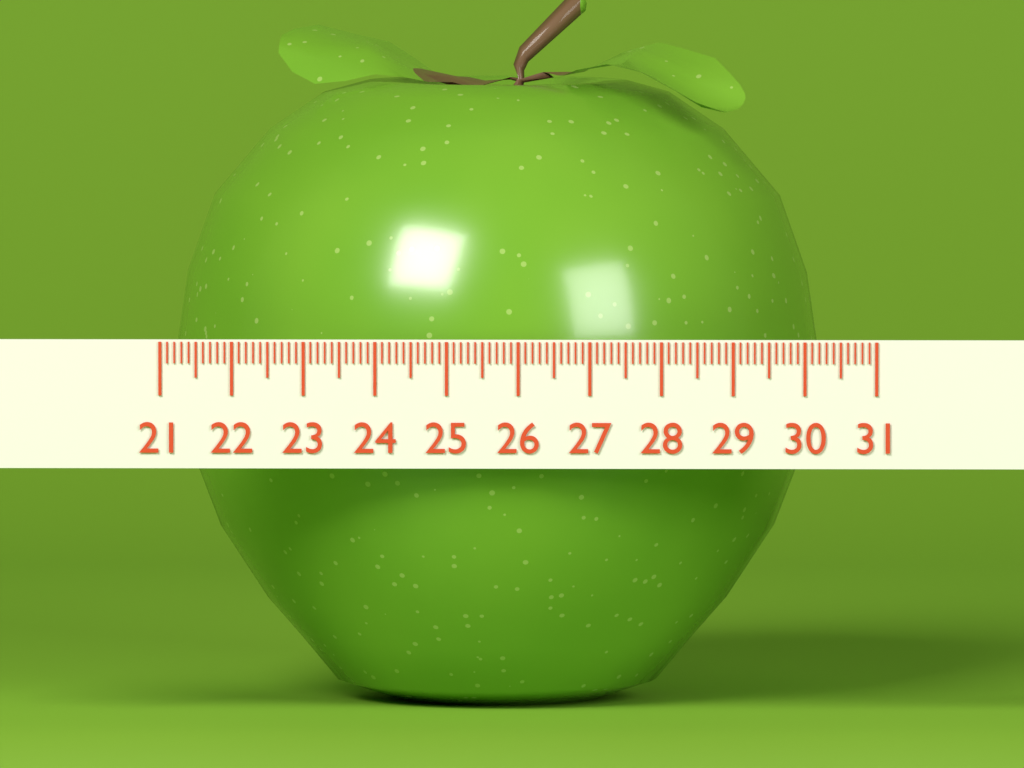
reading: 30.2 (no unit)
